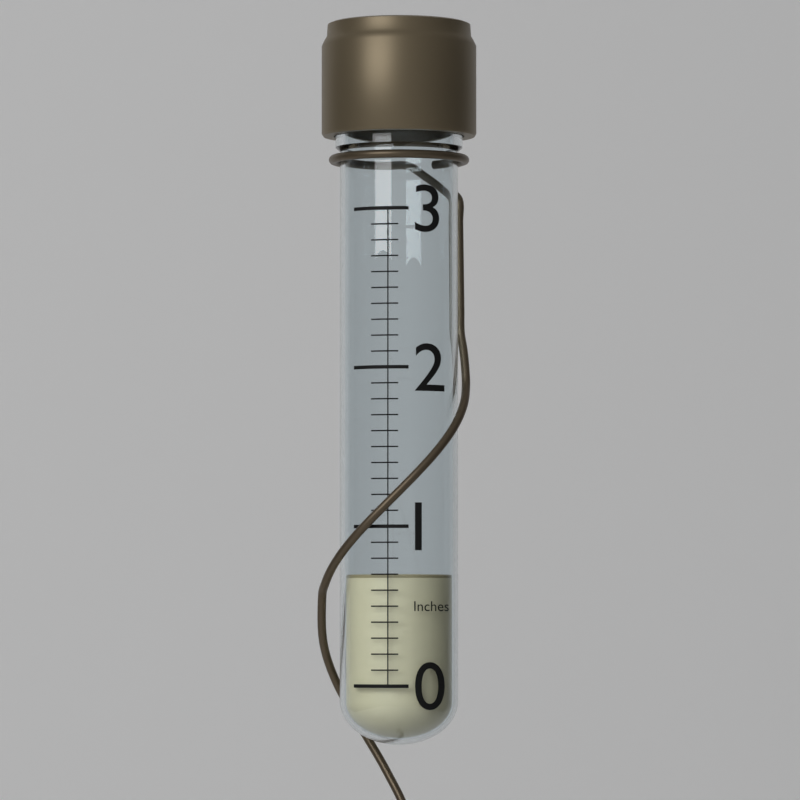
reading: 0.7 in
